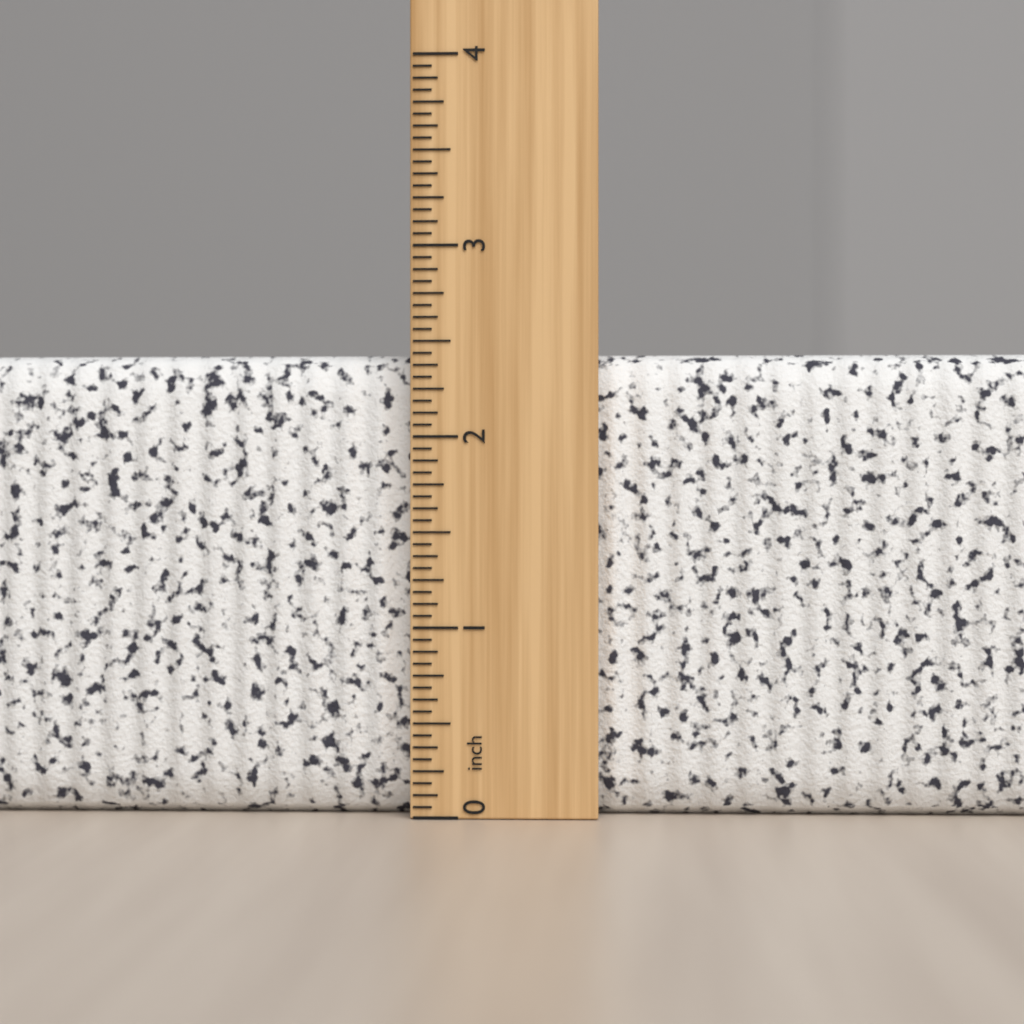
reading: 2.4375 inch
